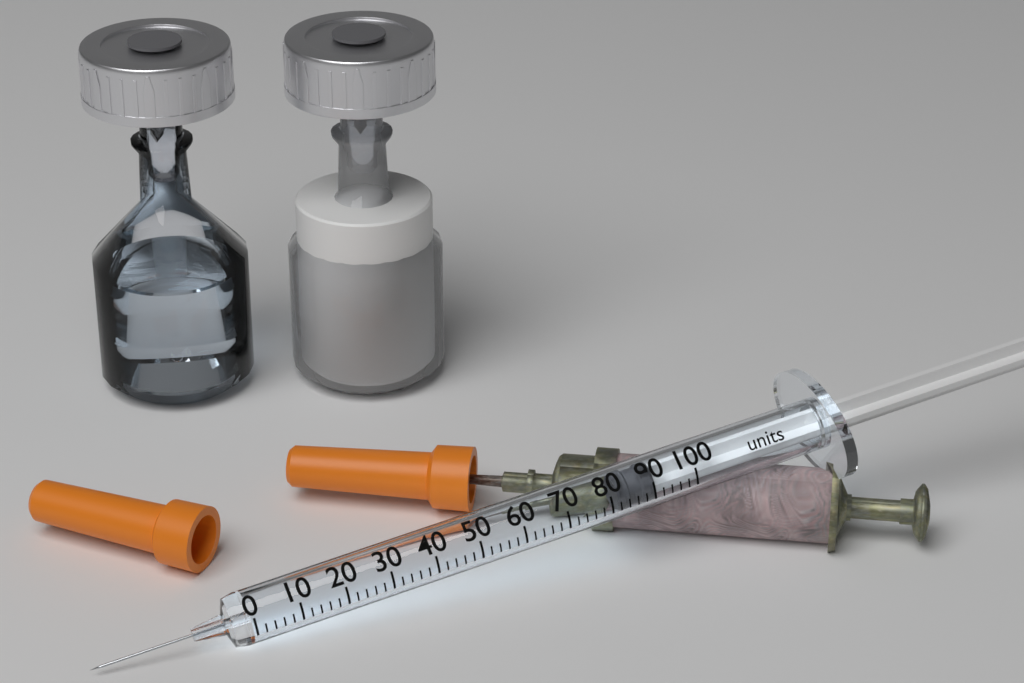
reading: 82 units
